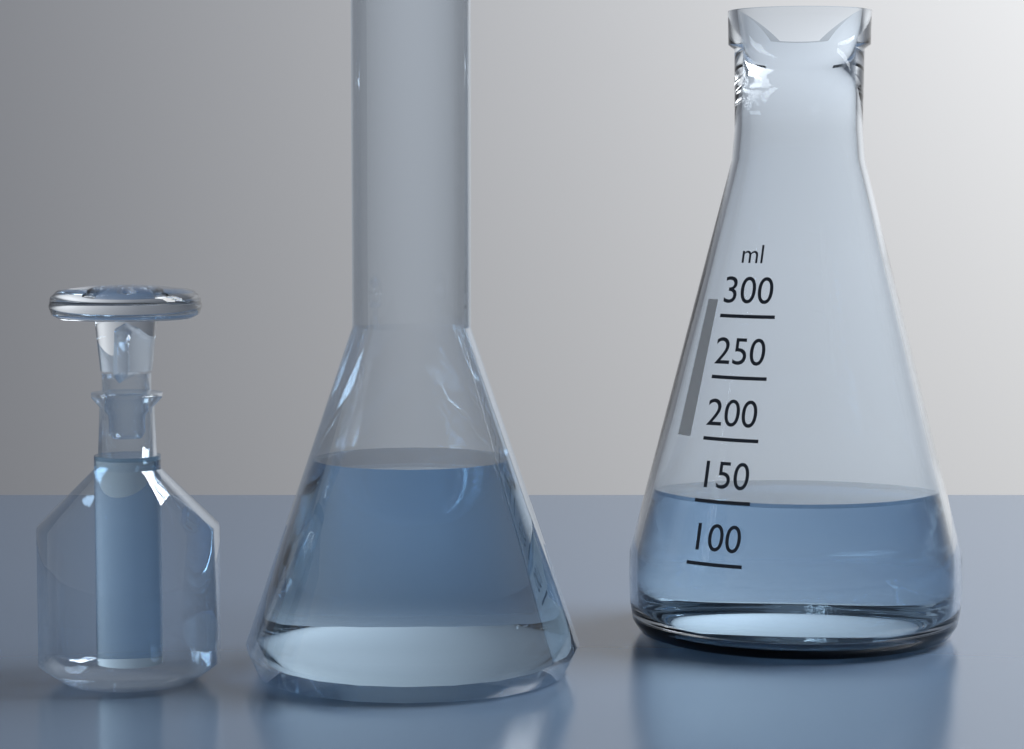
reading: 150 ml
